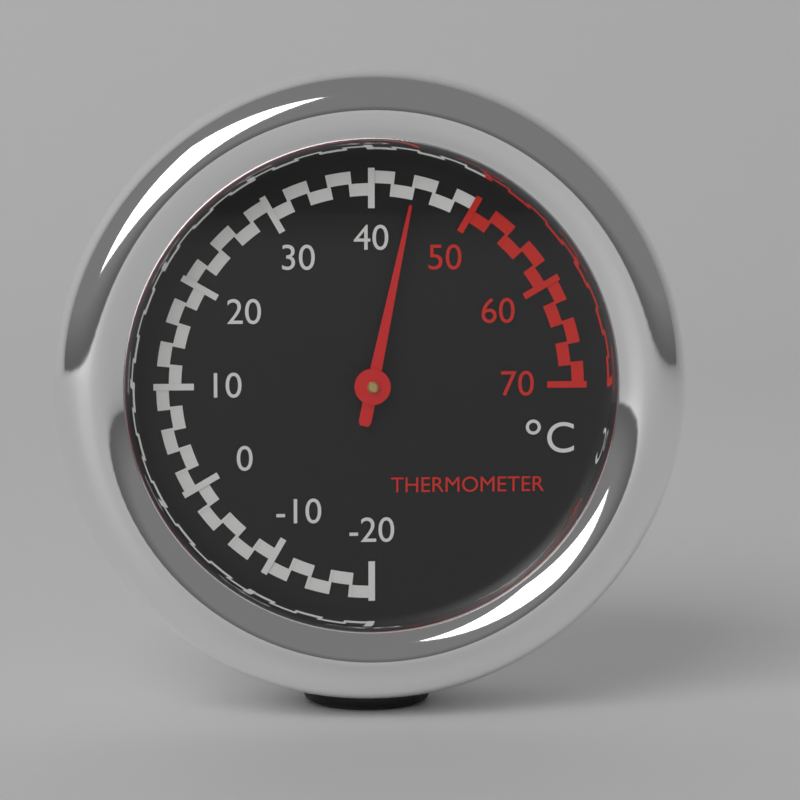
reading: 44 °C
